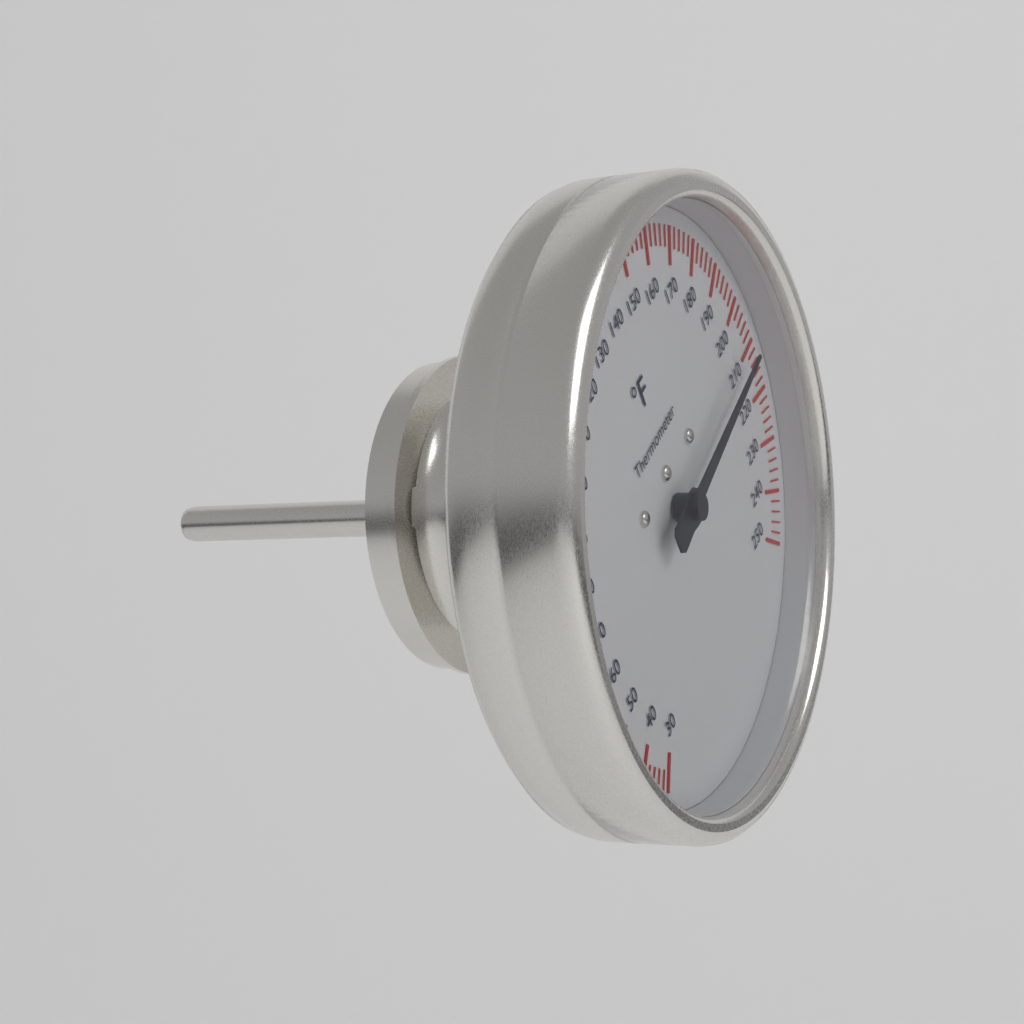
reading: 210 °F
